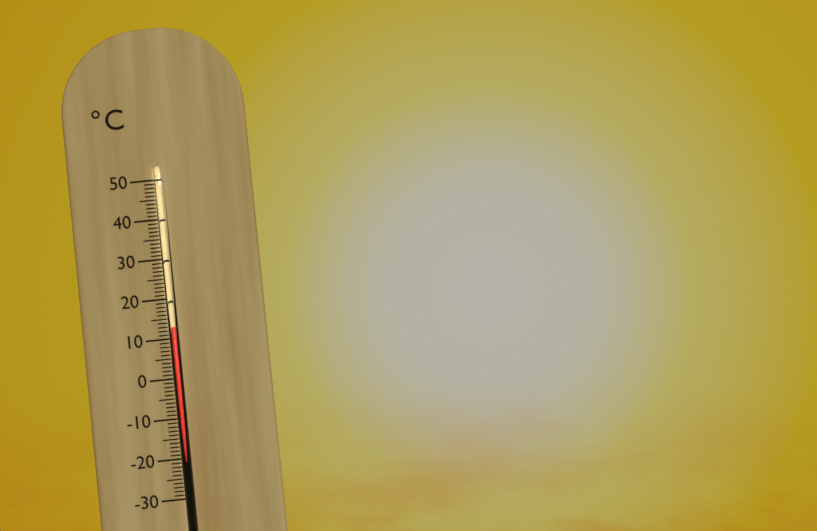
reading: 13 °C
